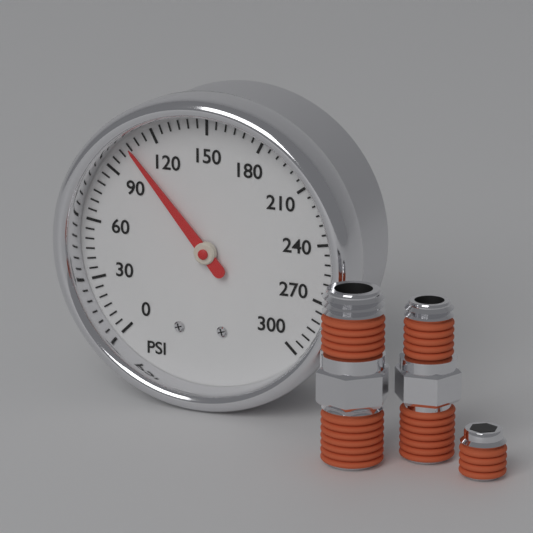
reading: 105 psi
